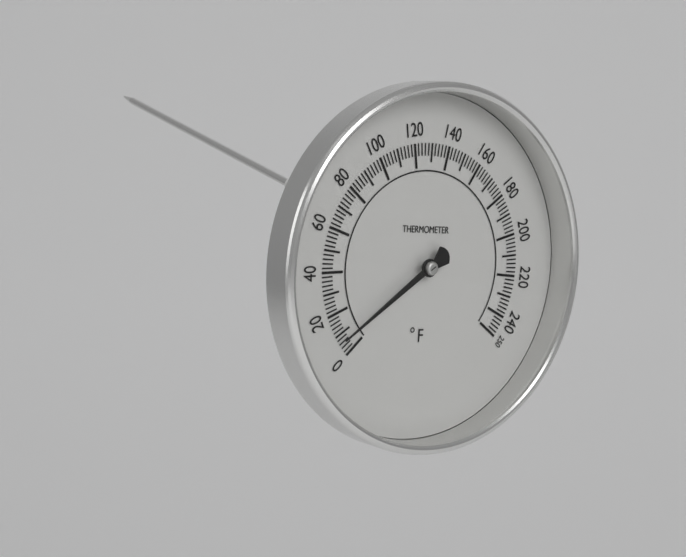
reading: 8 °F
